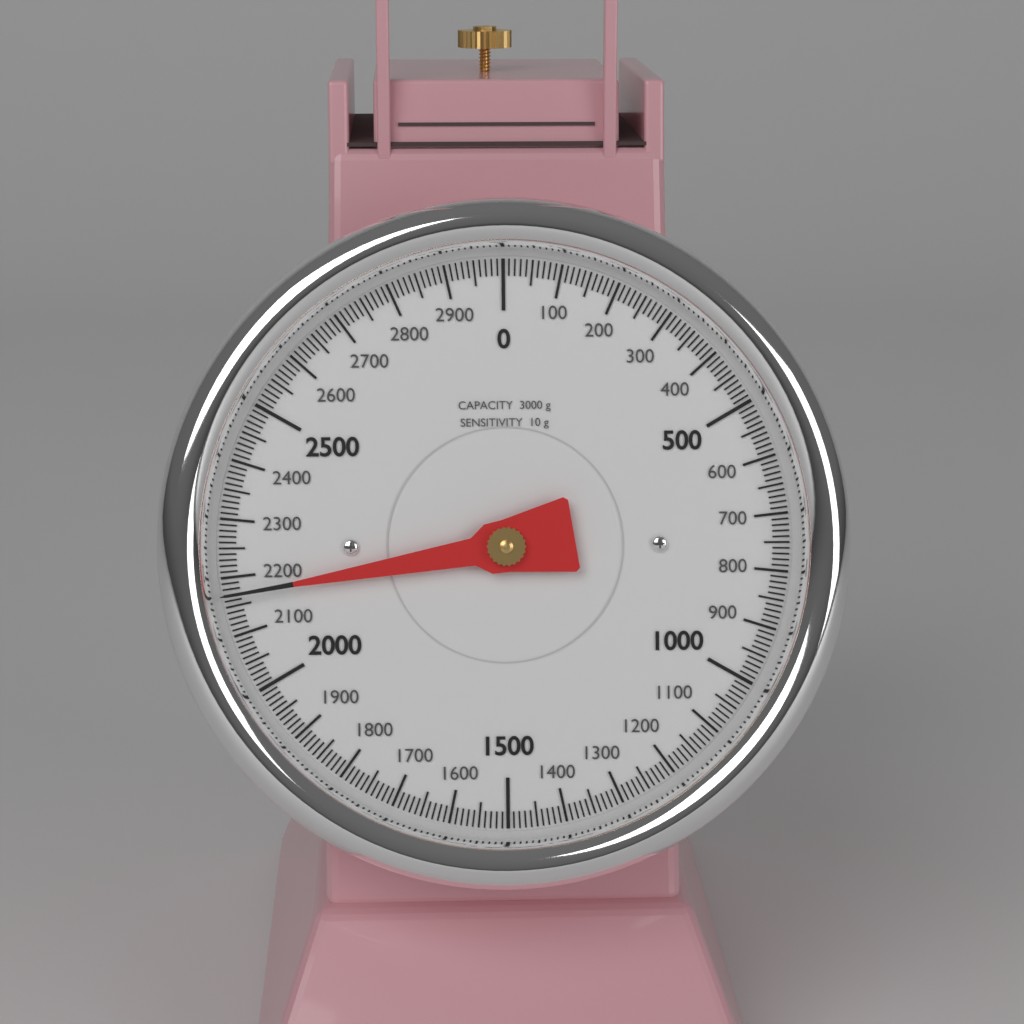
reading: 2170 g
